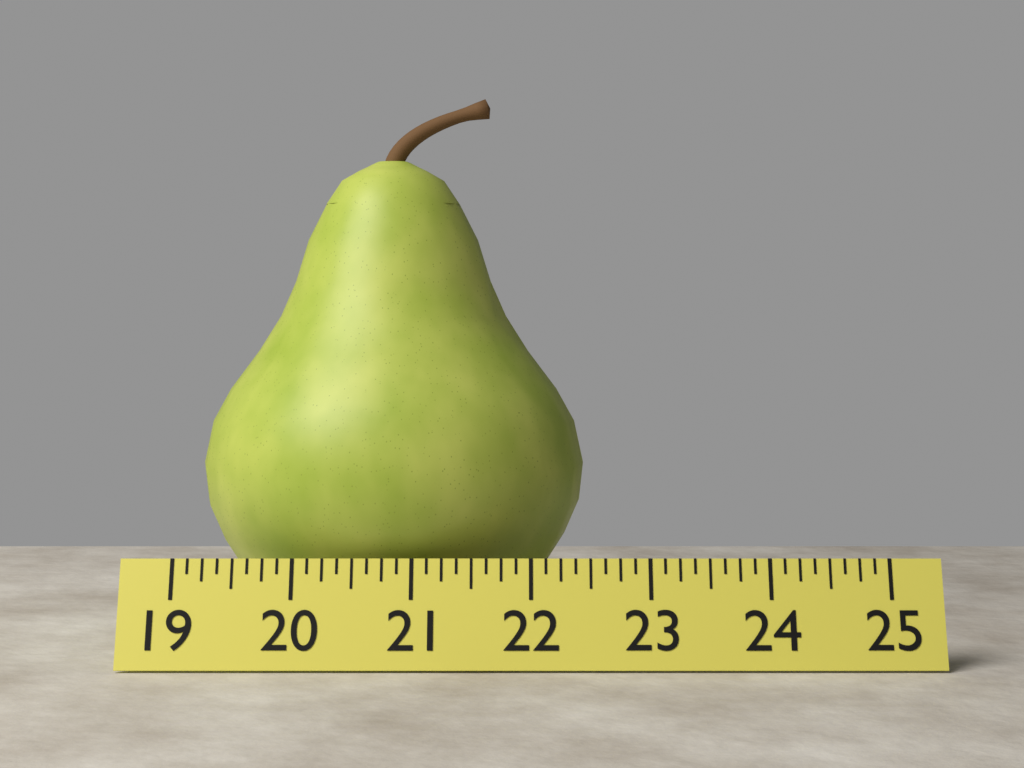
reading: 22.500 (no unit)
